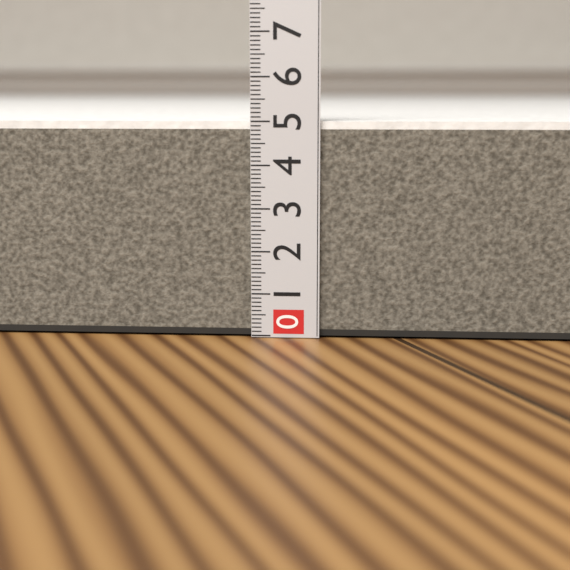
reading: 5.0 (no unit)
